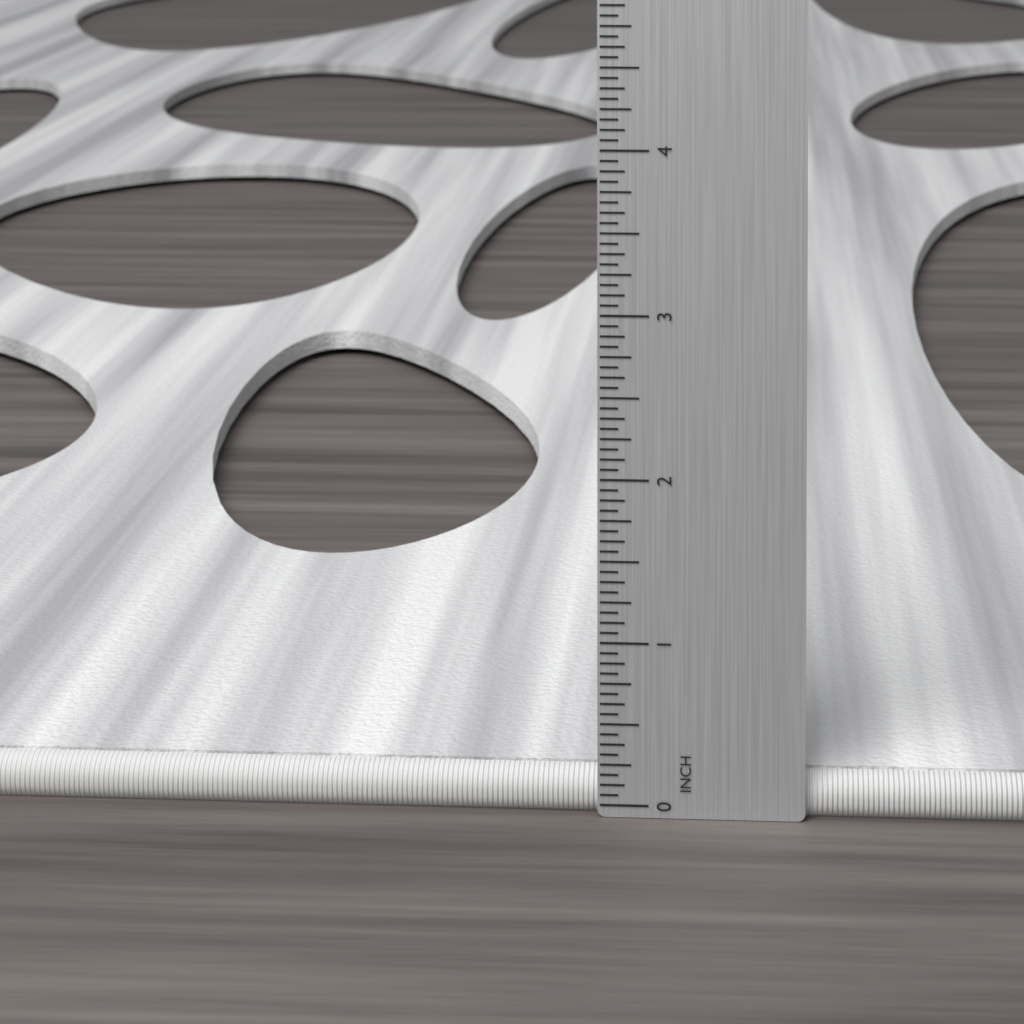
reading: 0.1875 in
